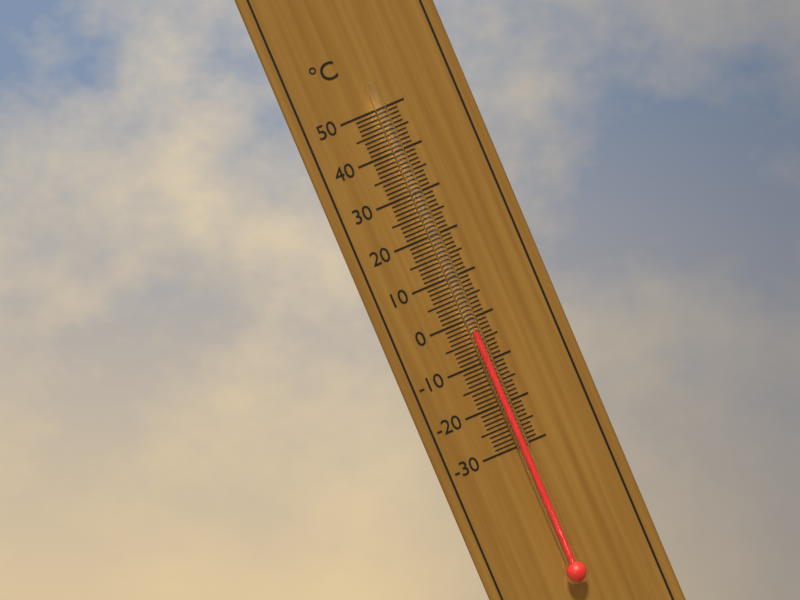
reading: -3 °C
